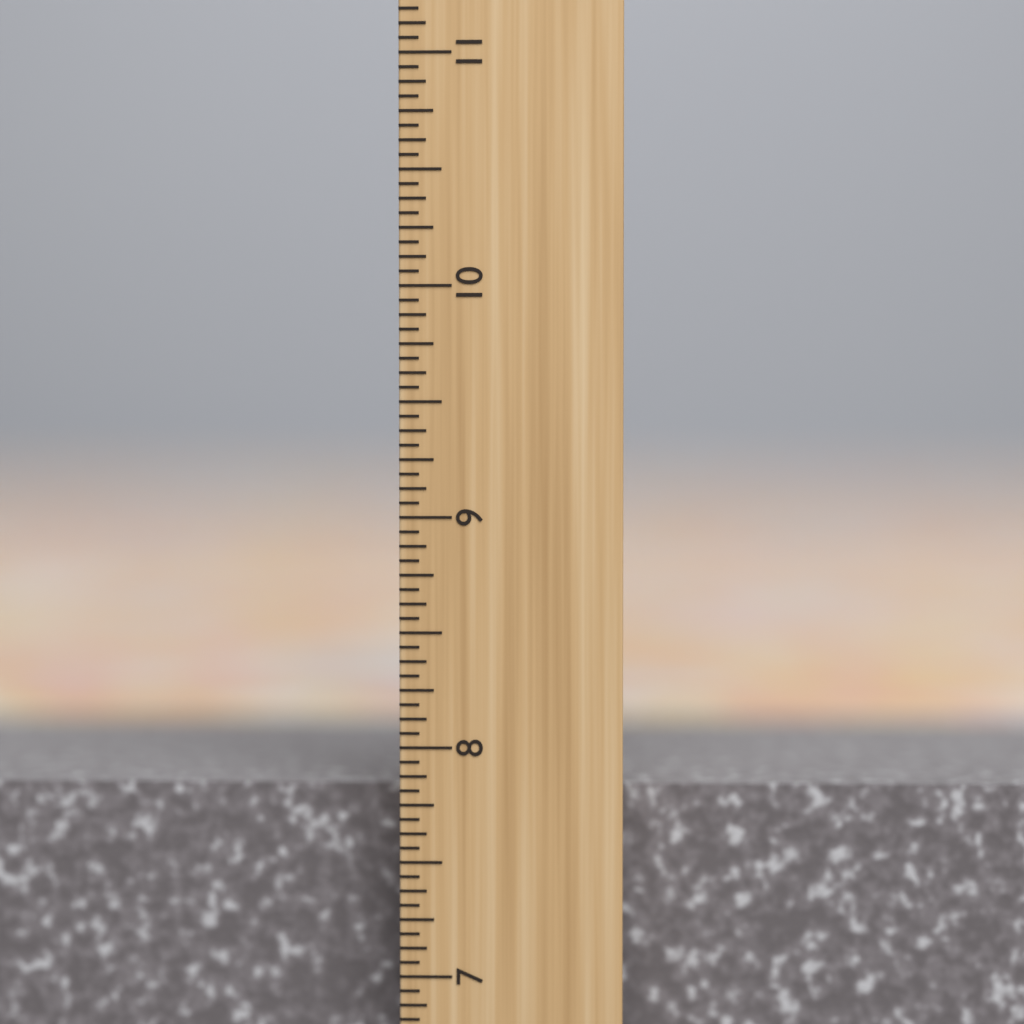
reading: 7.8125 inch
